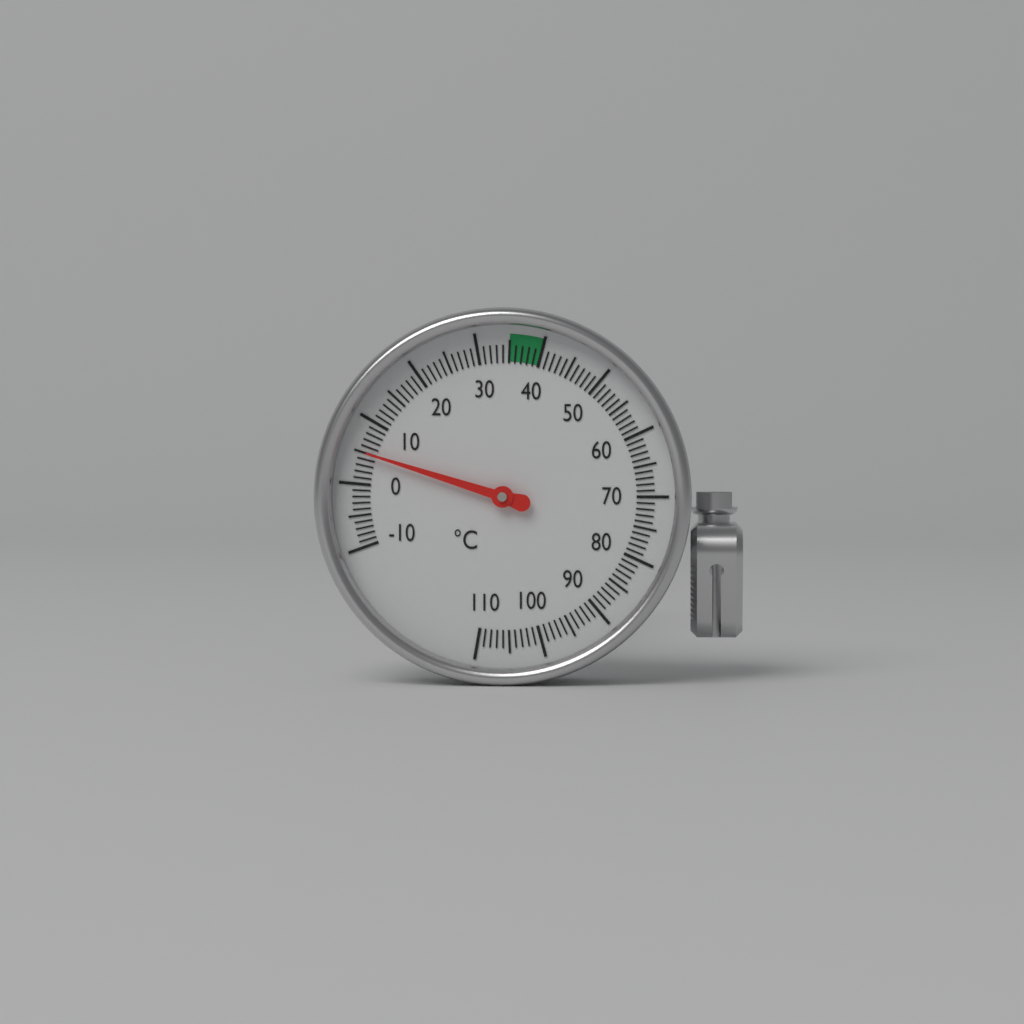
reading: 5 °C
